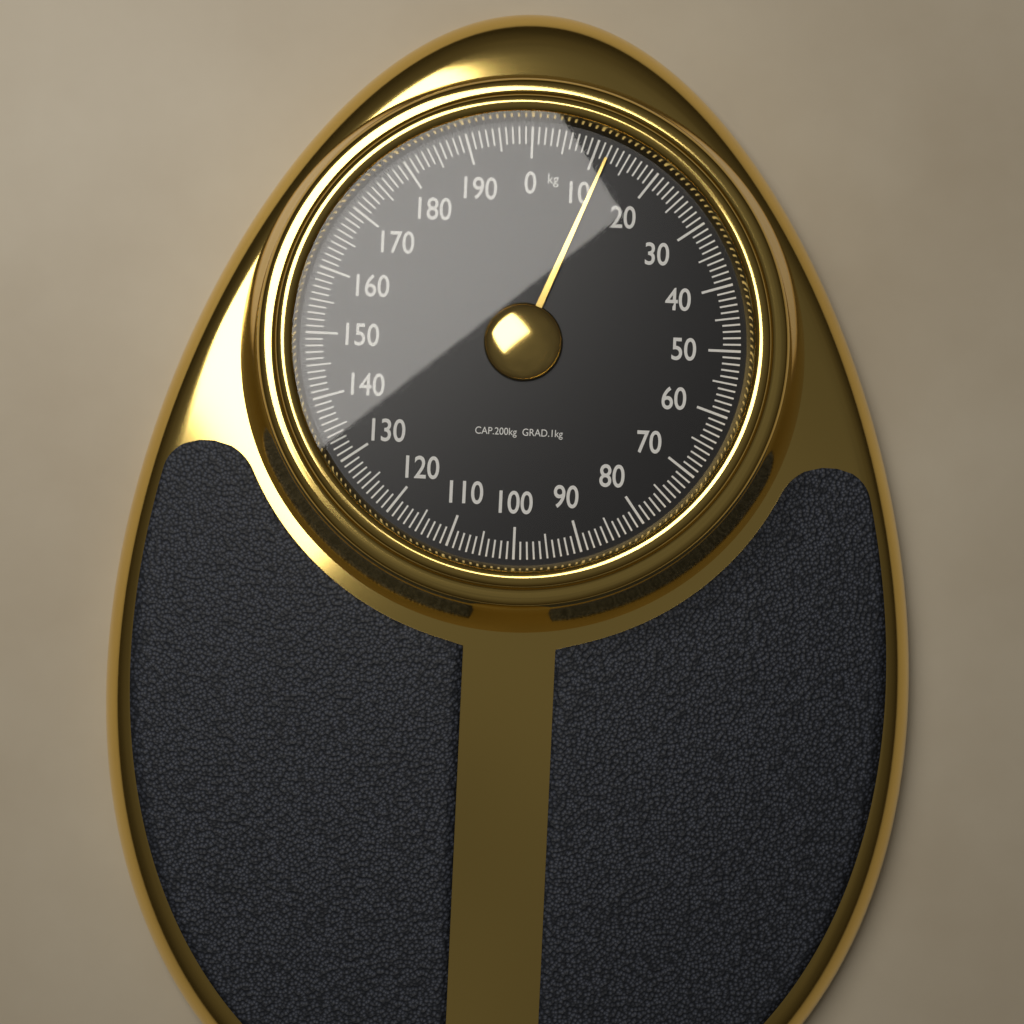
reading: 12 kg
